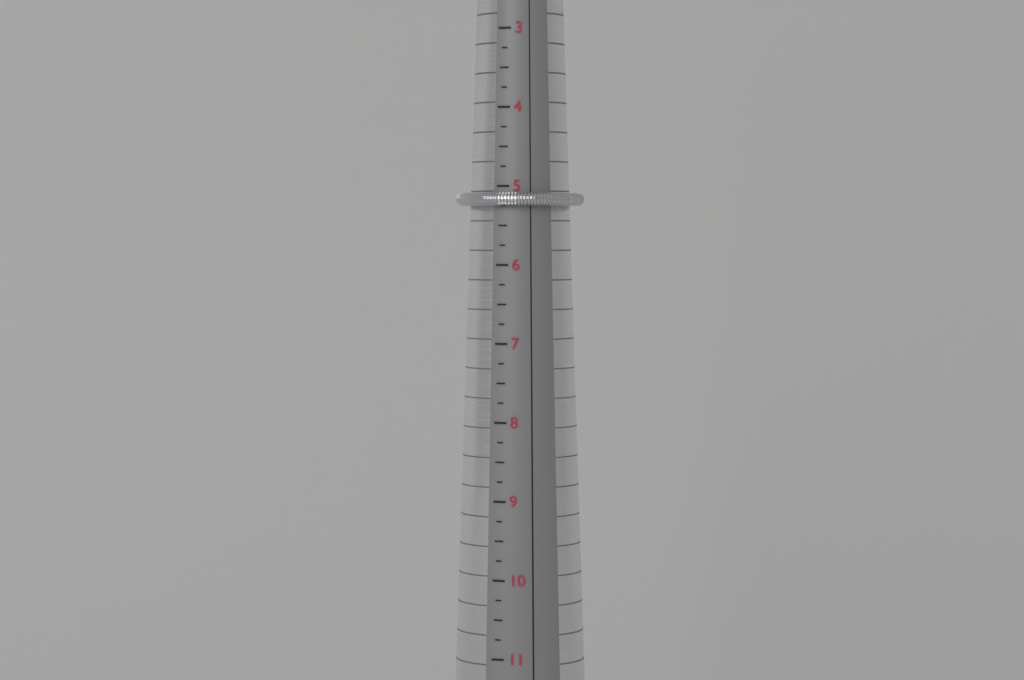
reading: 5.25 (no unit)
